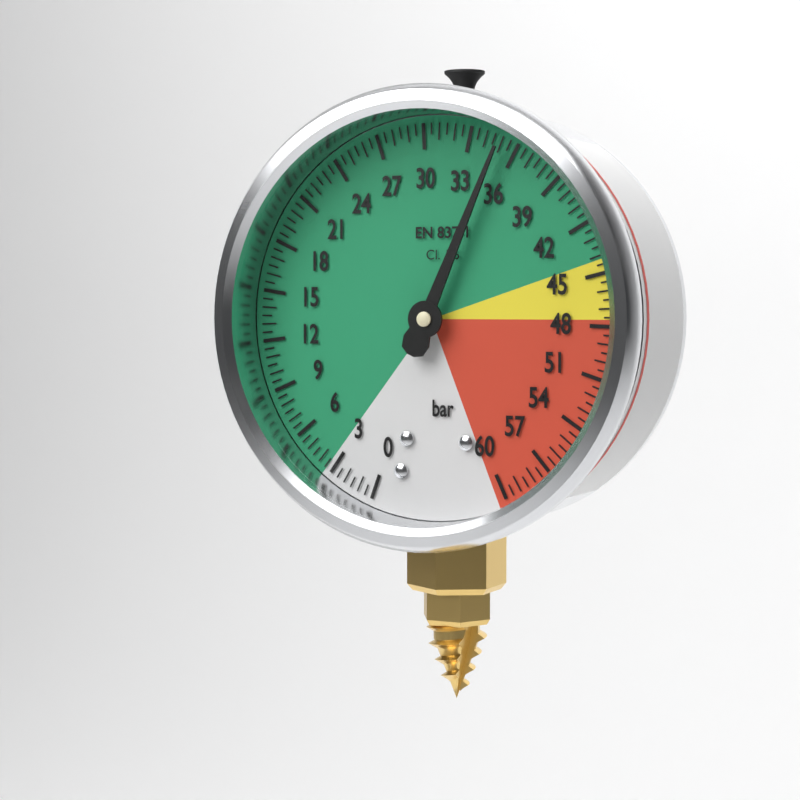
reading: 35.0 bar
